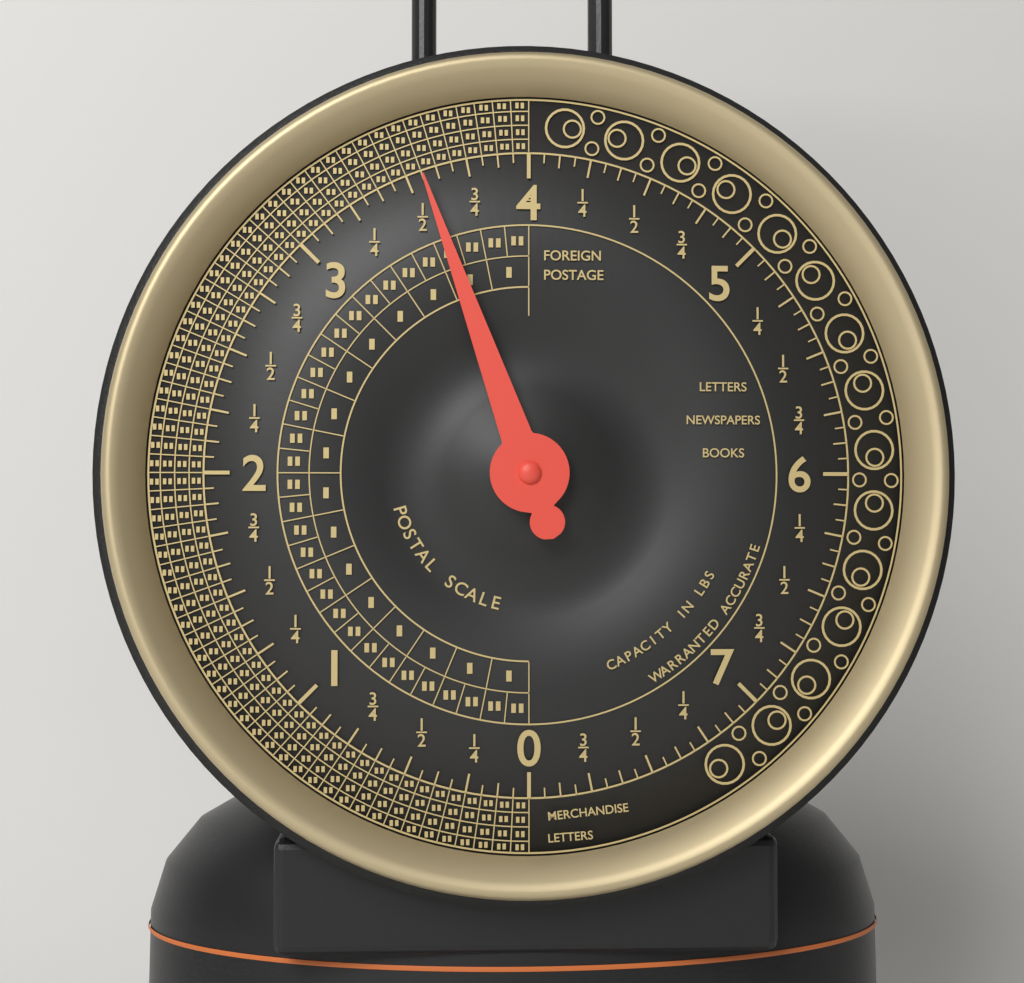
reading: 3.5625 lbs
